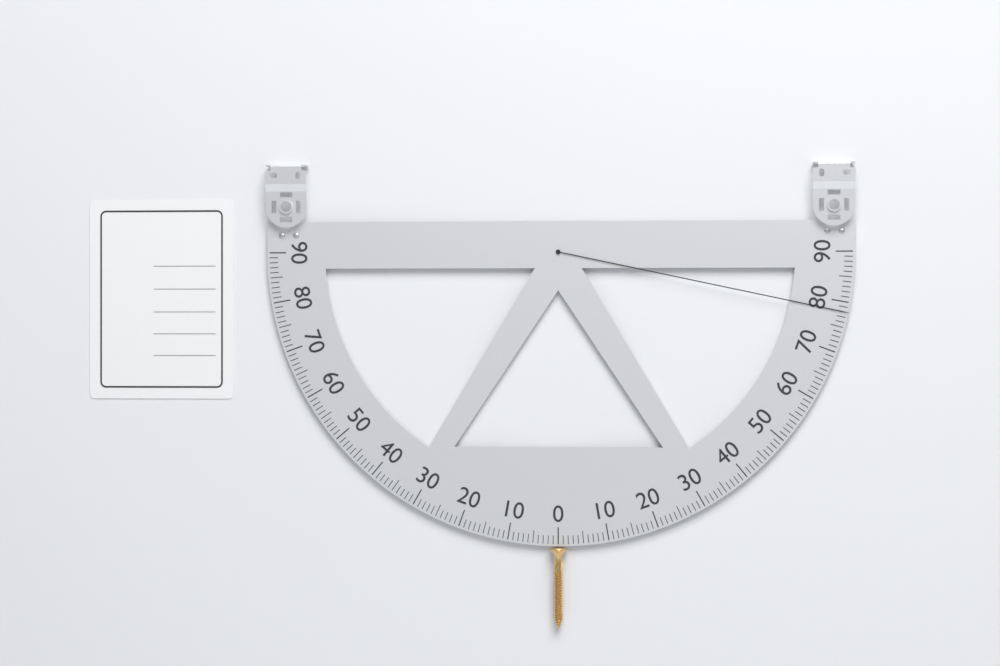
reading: 78 (no unit)
